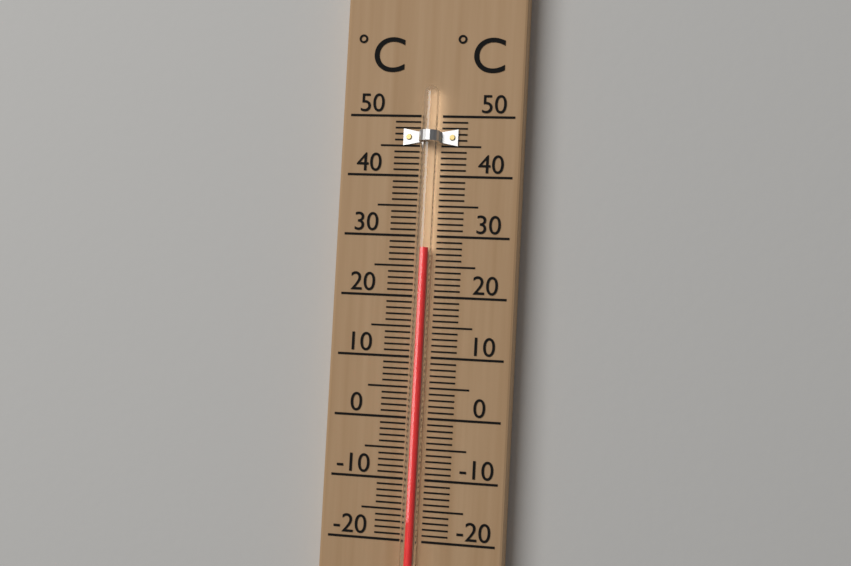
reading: 28 °C
